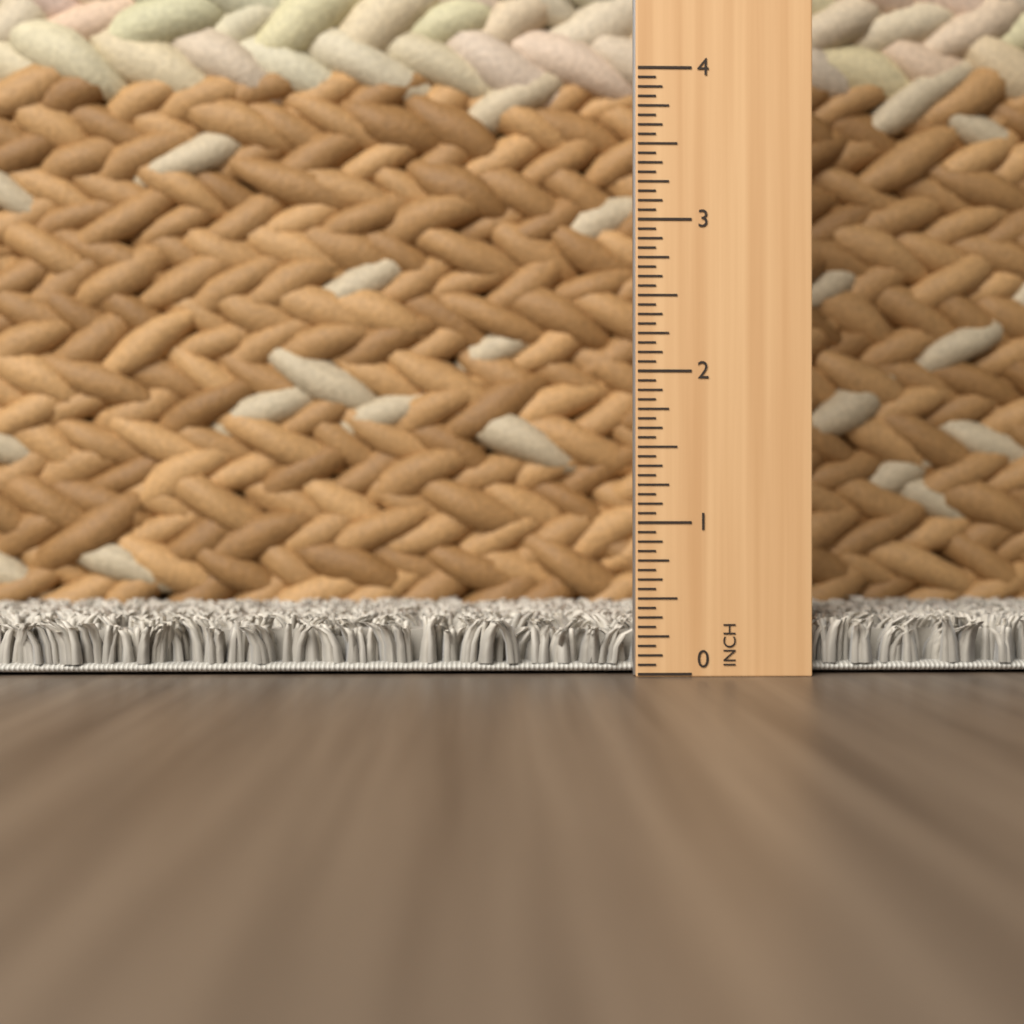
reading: 0.3750 in
